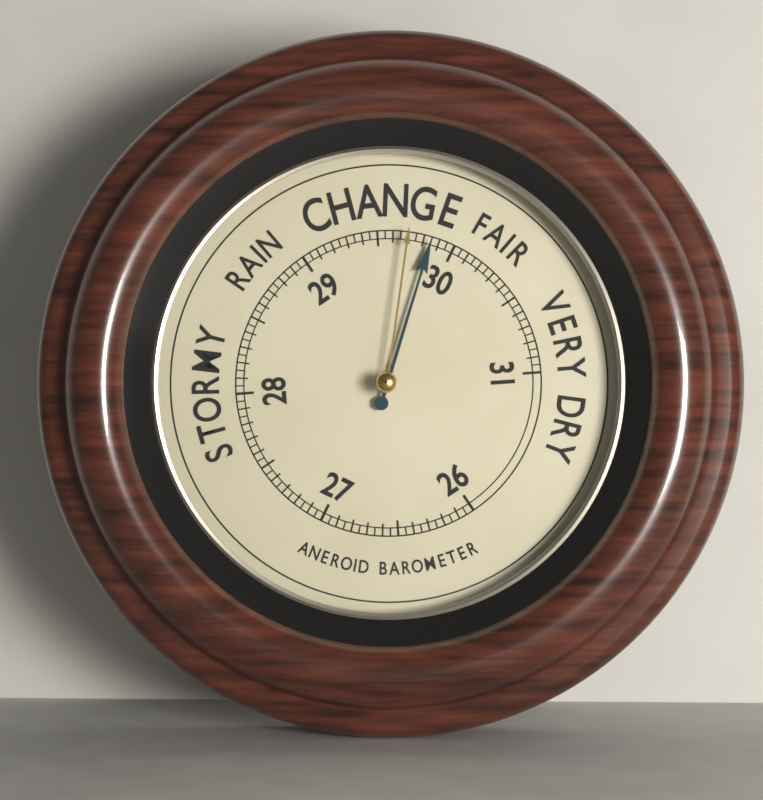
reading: 29.85 (no unit)
